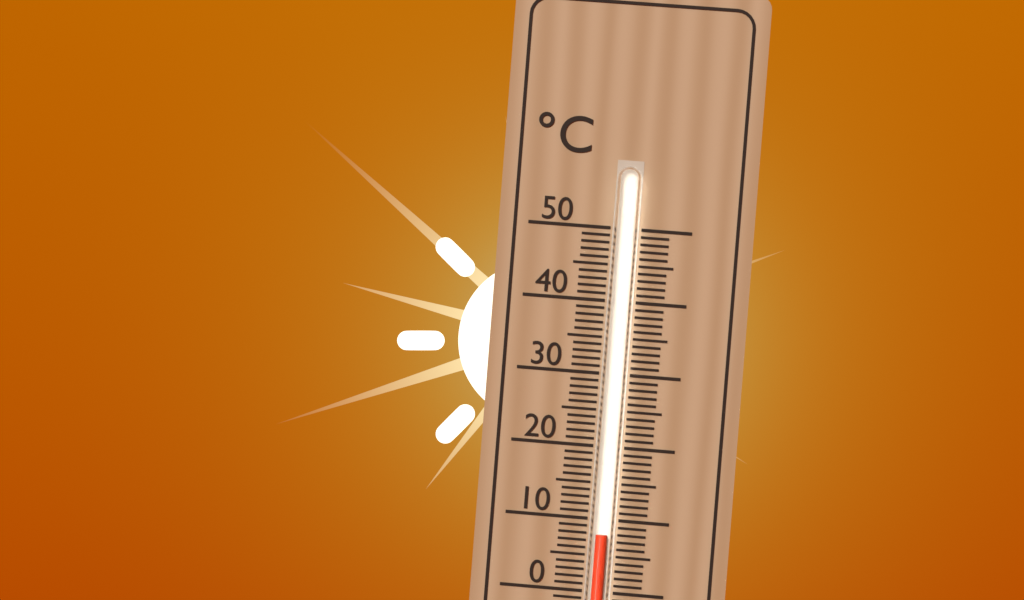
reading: 8 °C
